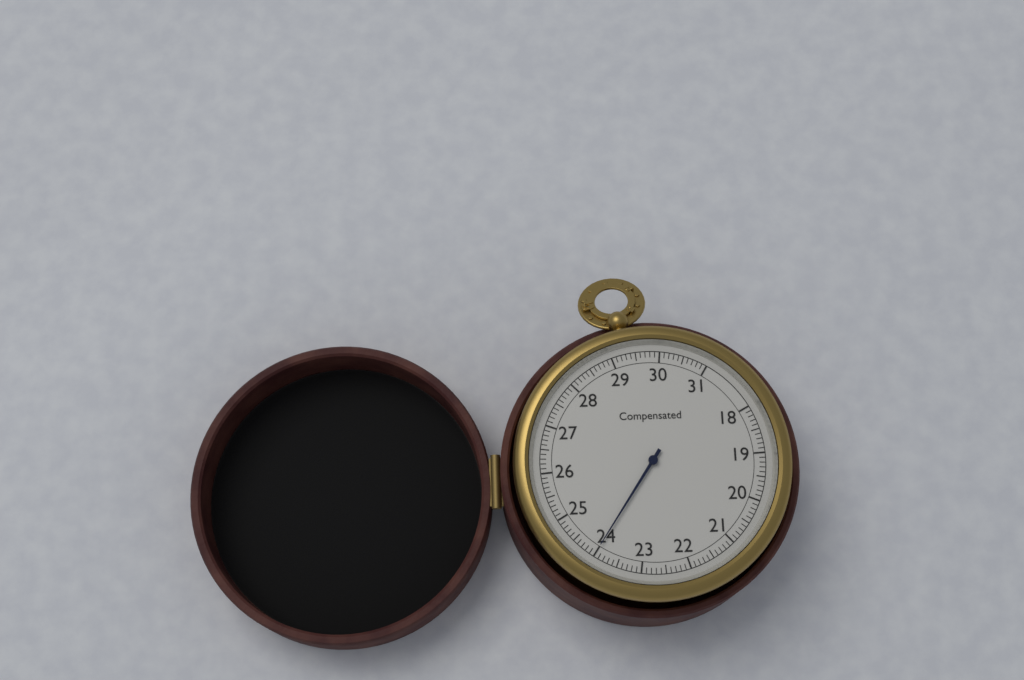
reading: 24.0 (no unit)
